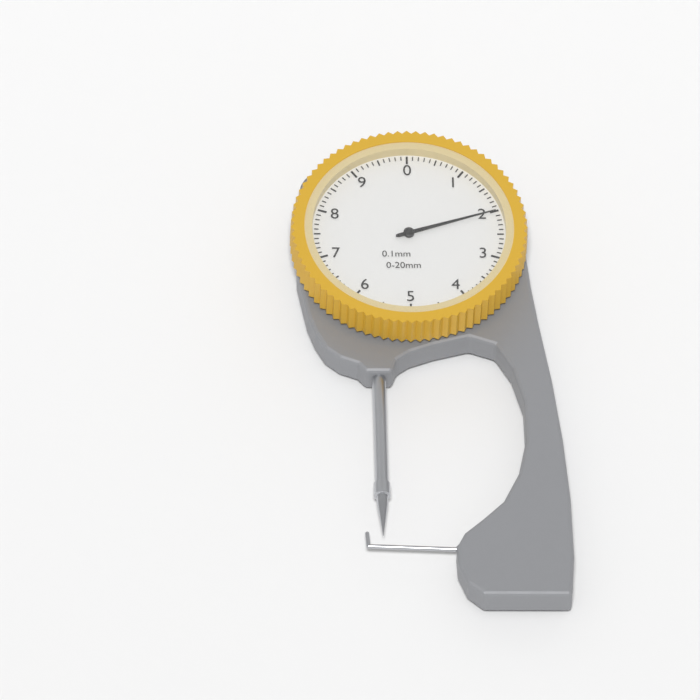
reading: 2.0 mm
